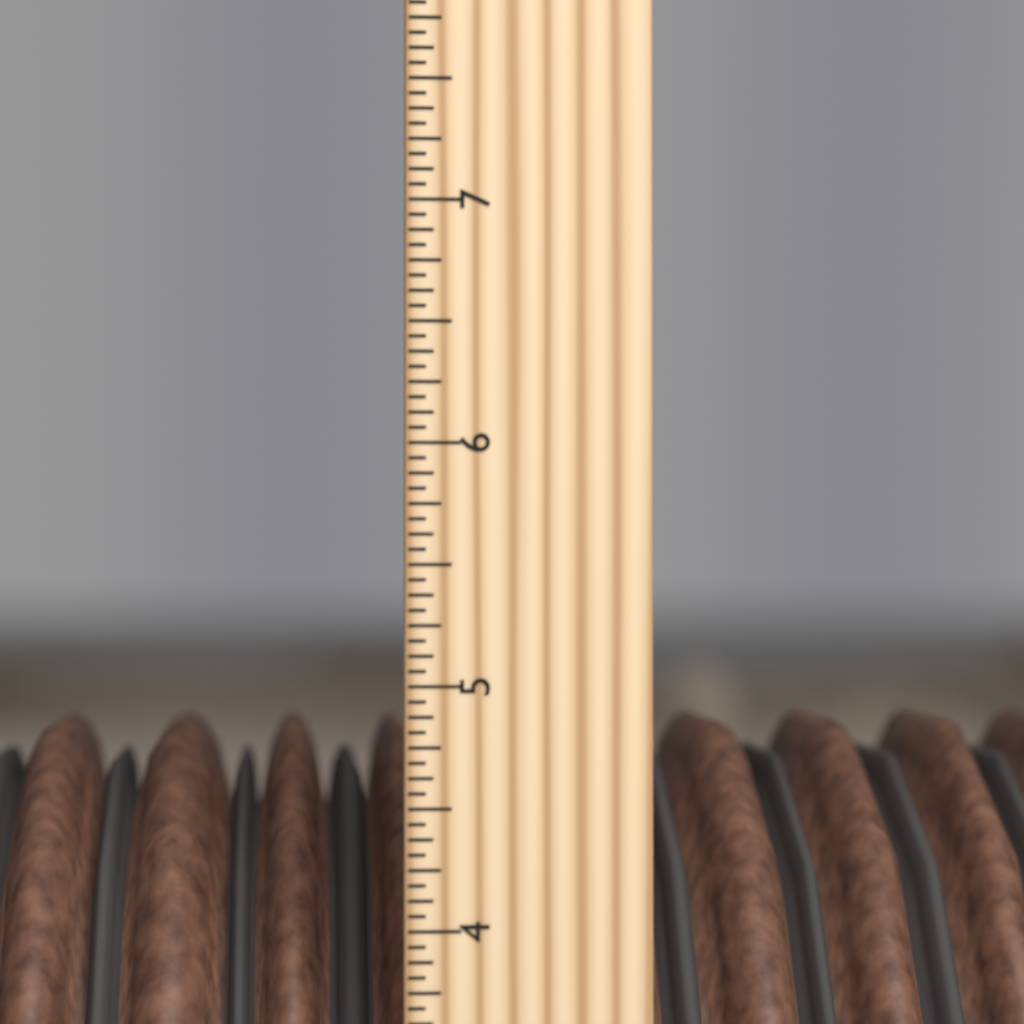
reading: 4.8125 inch
